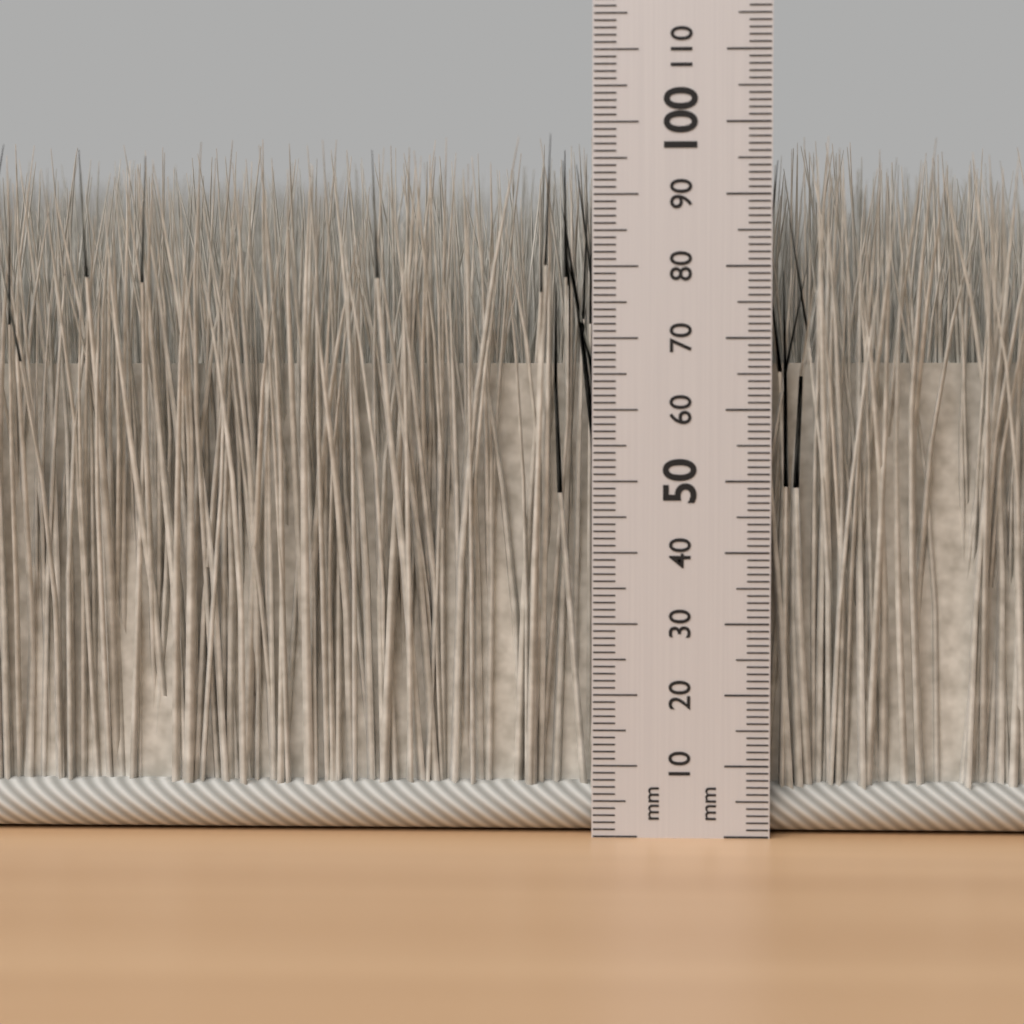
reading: 98 mm
